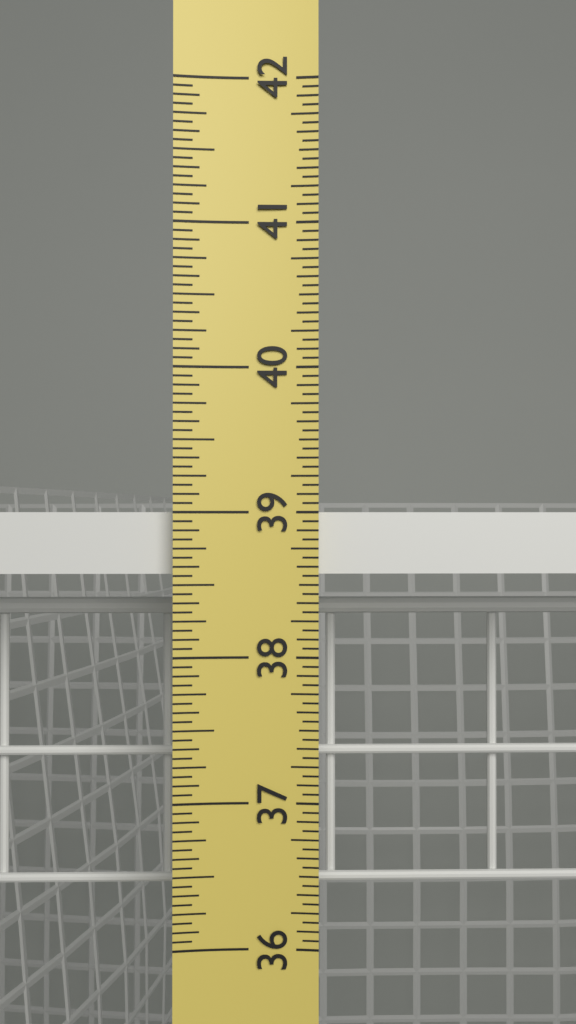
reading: 39.0000 in
